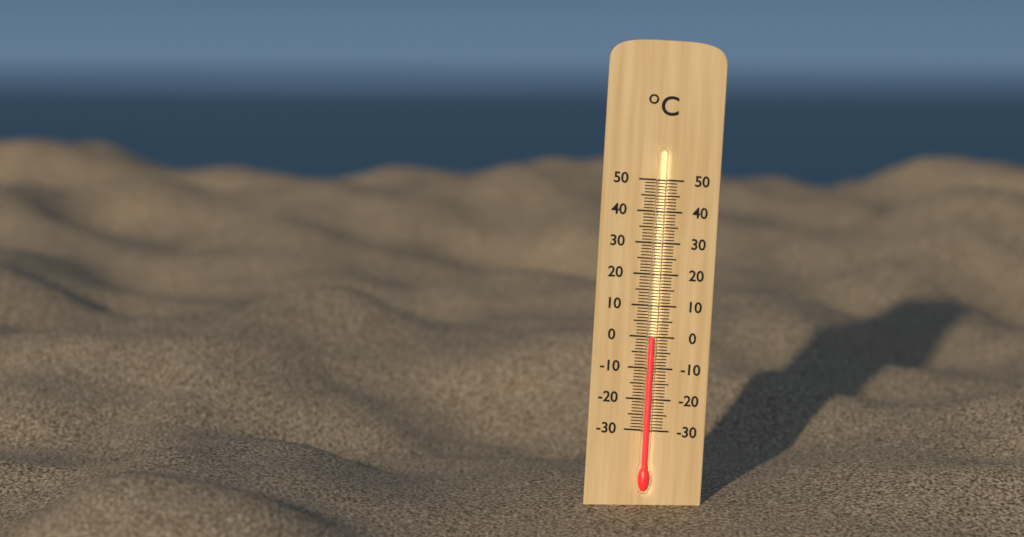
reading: 0 °C
